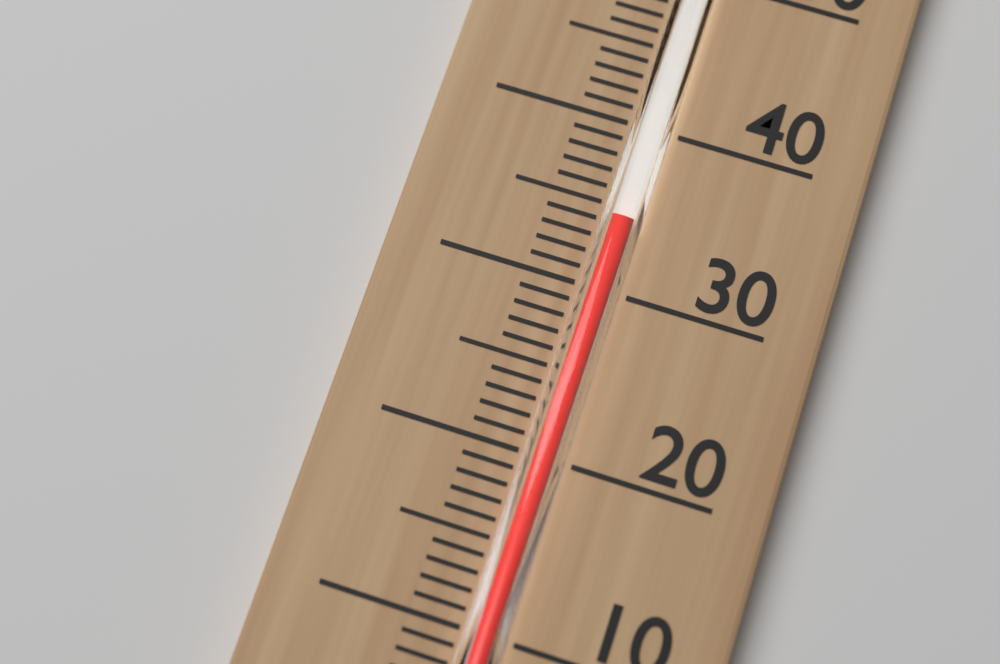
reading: 34 °C
